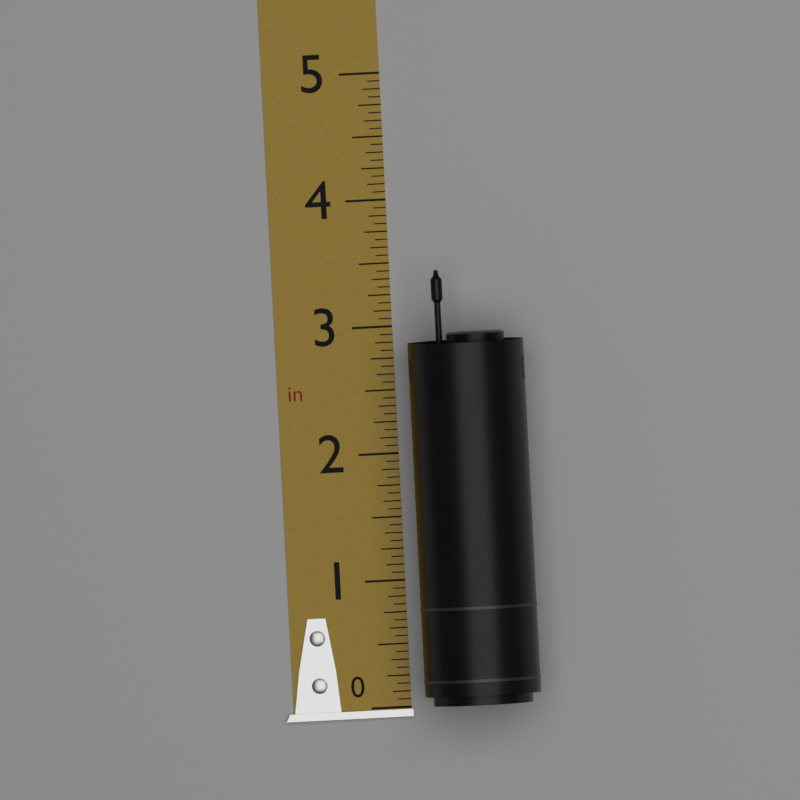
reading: 3.4375 in
